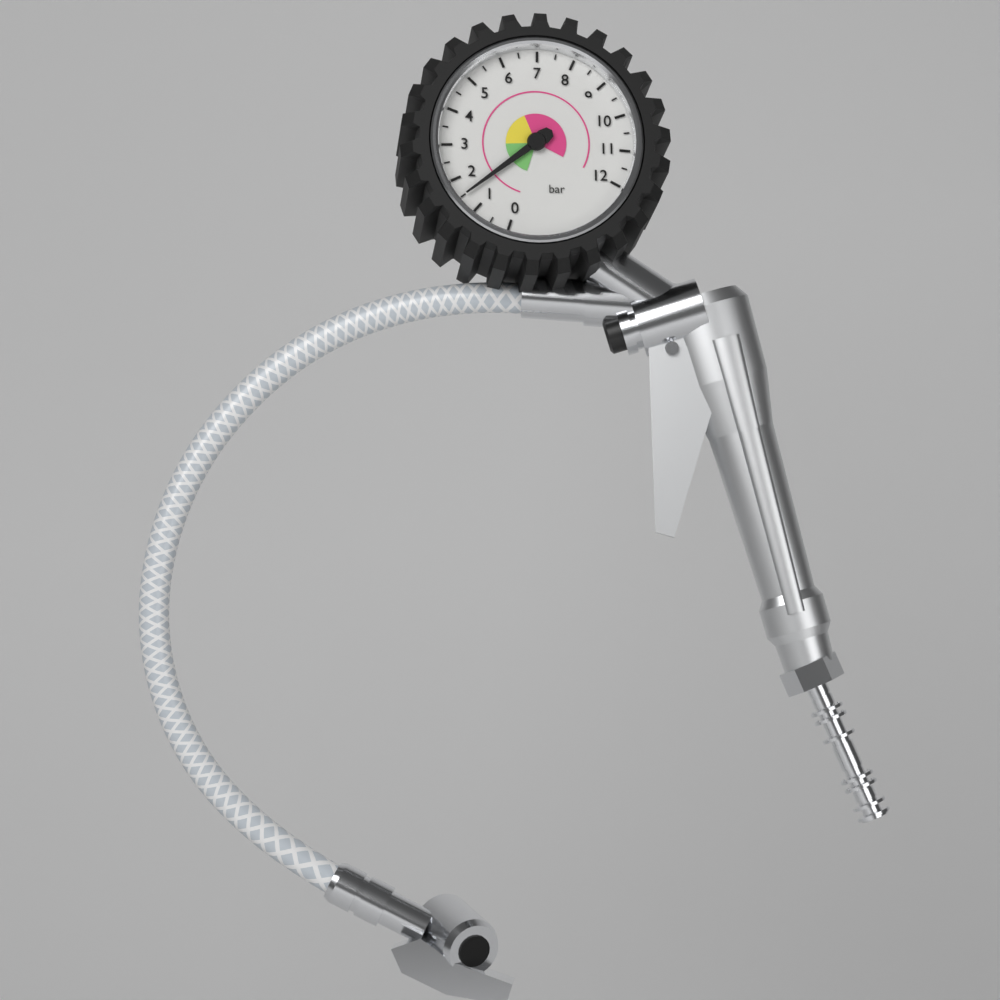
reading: 1.5 bar
